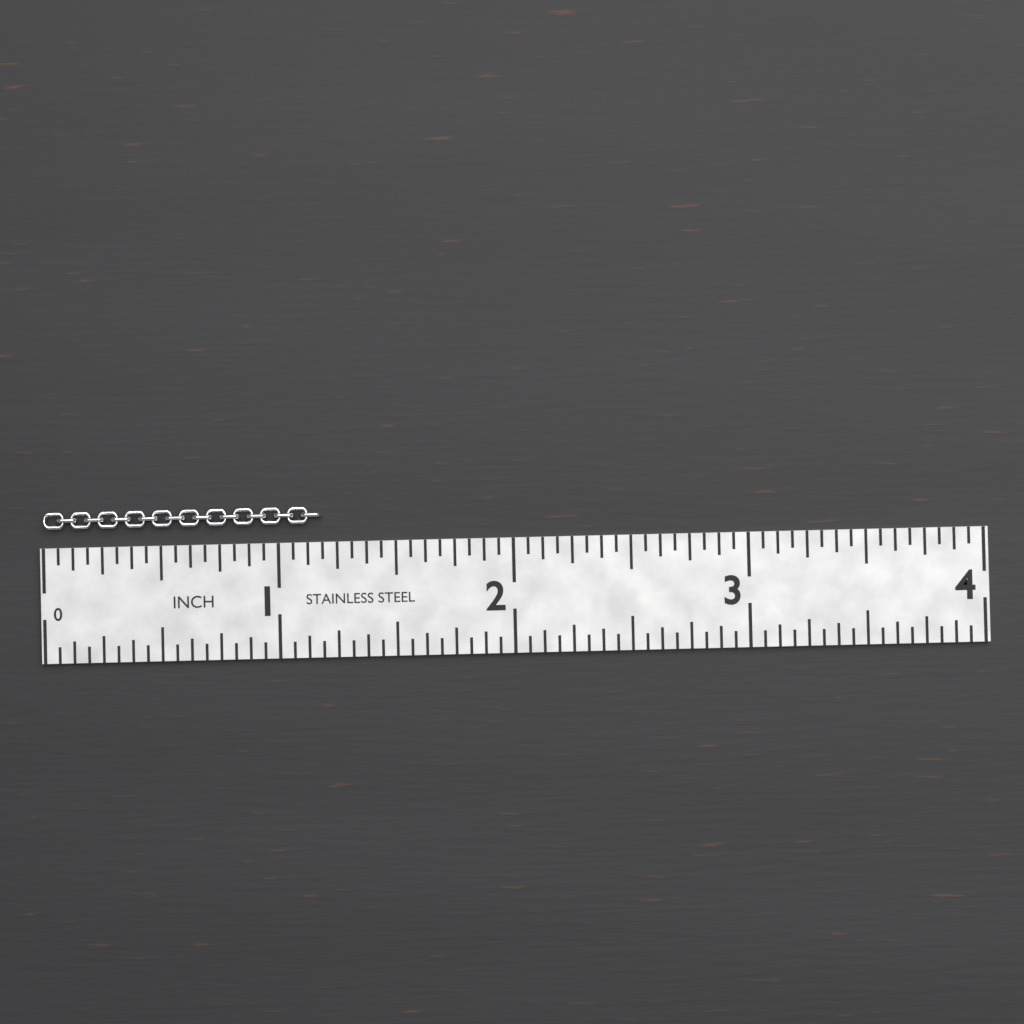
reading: 1.1875 in
